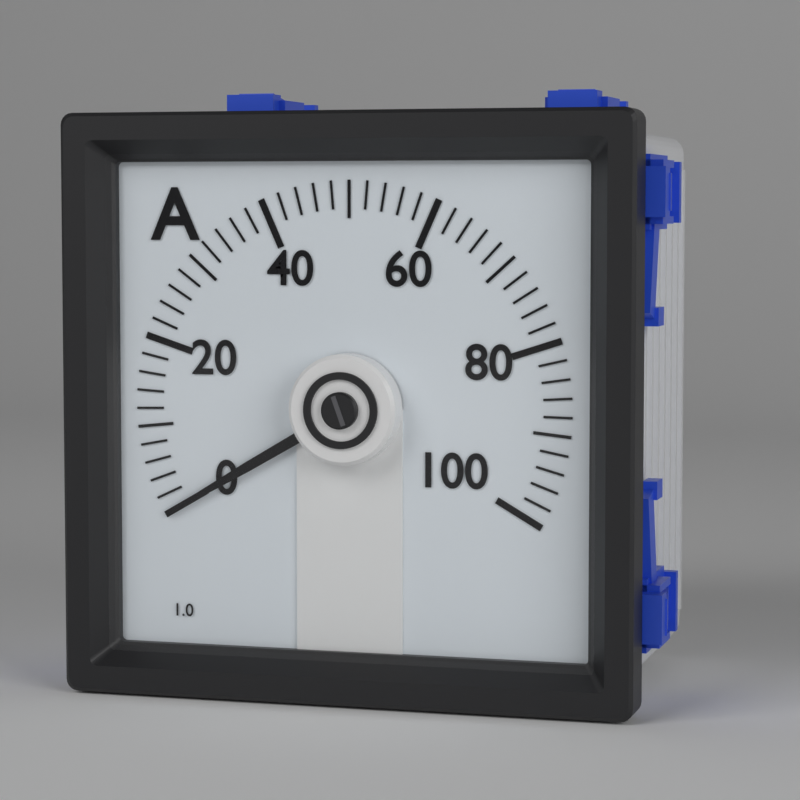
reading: 0 A
